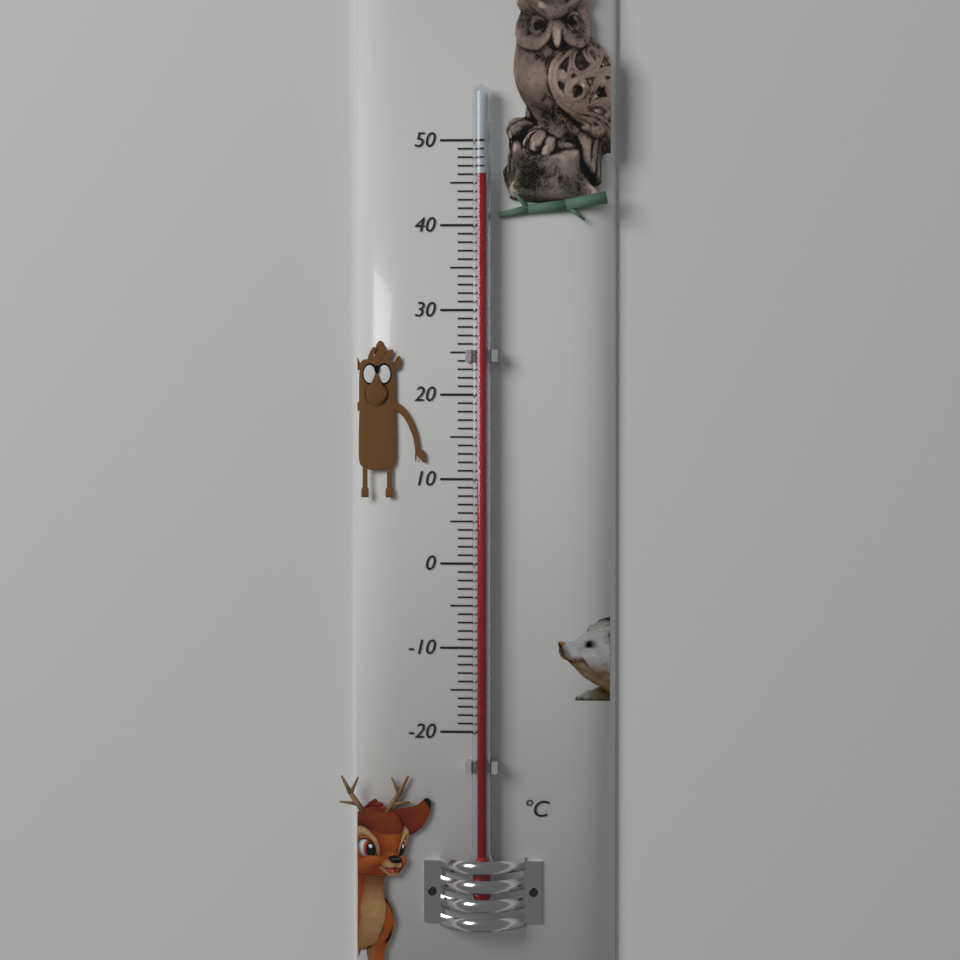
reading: 46 °C
